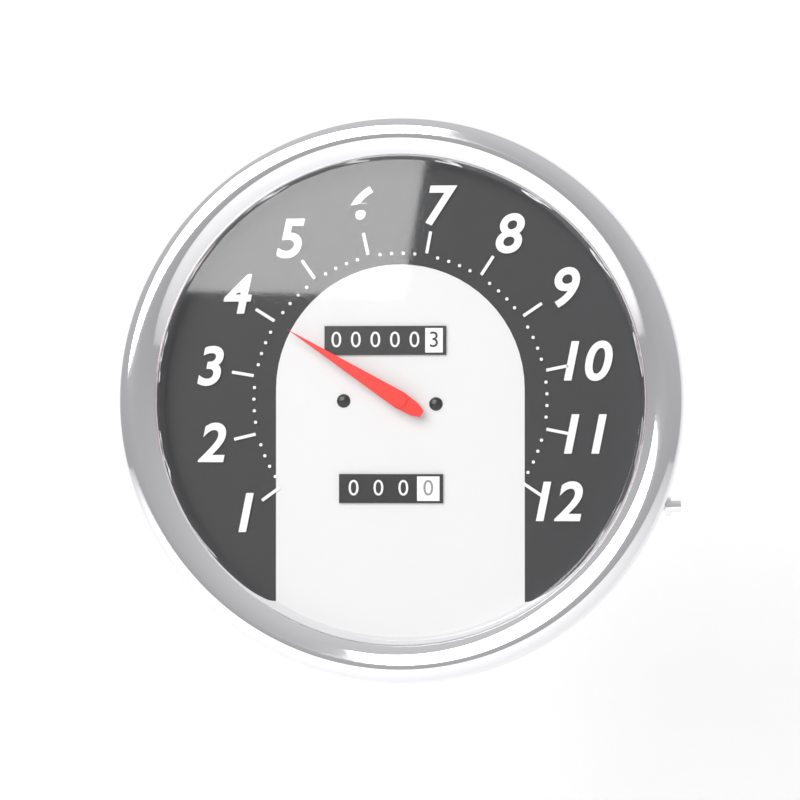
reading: 4.0 (no unit)
